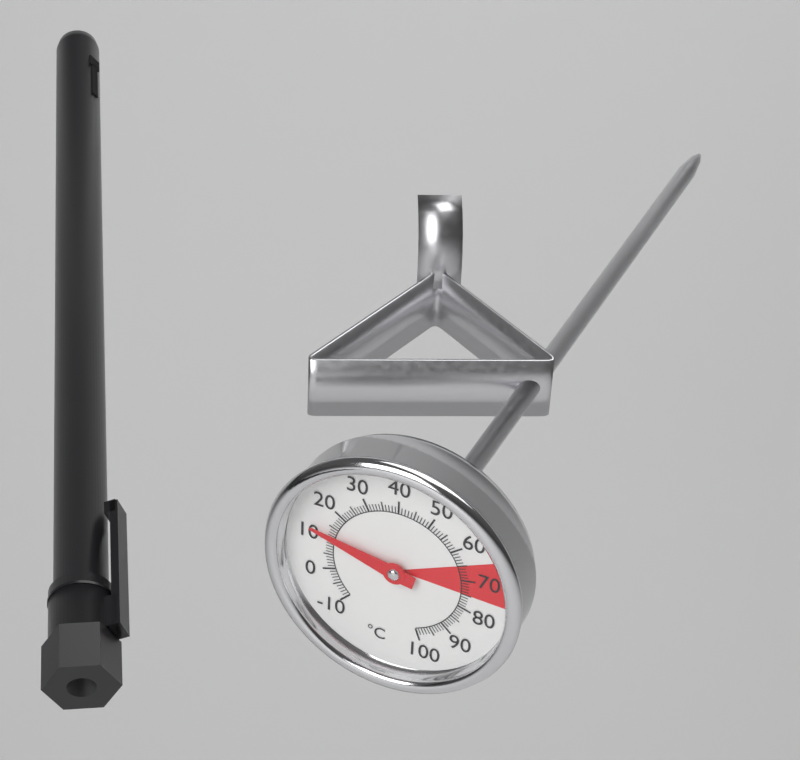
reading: 12 °C
